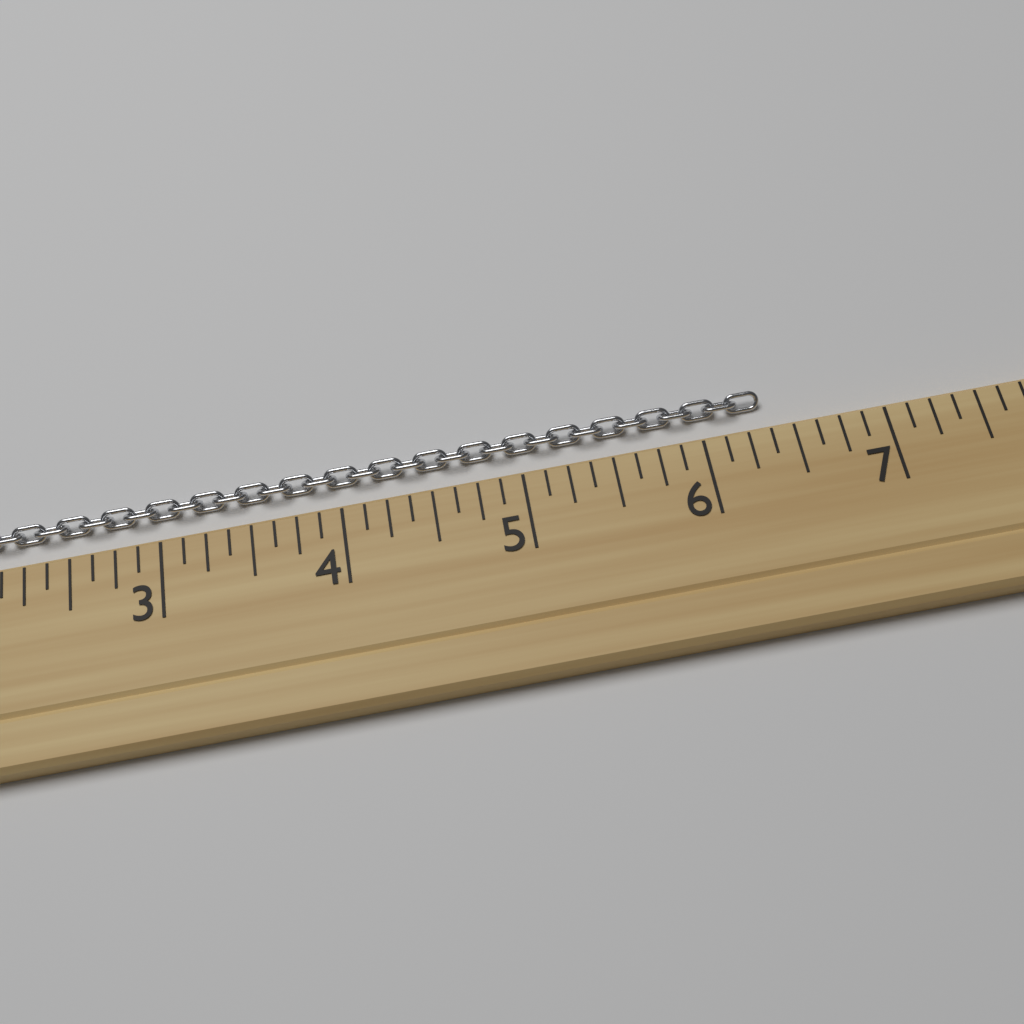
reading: 6.375 (no unit)
